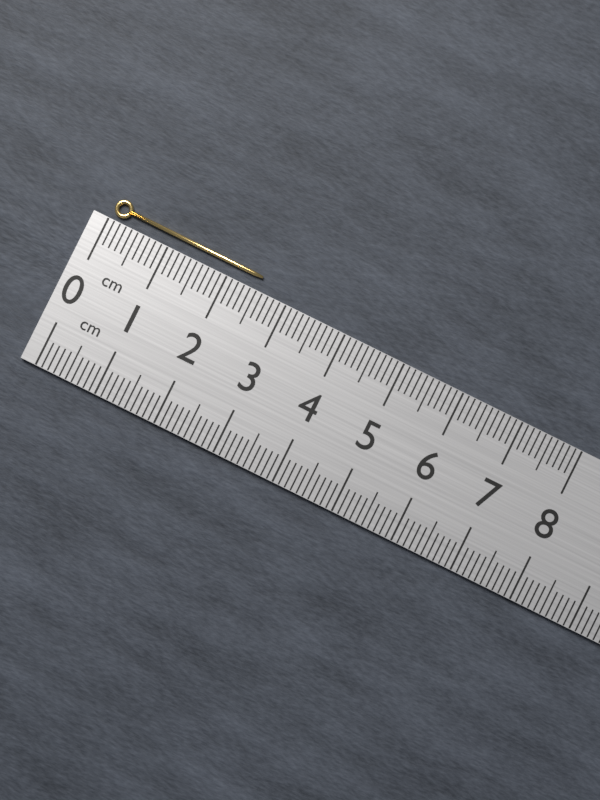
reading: 2.5 cm
